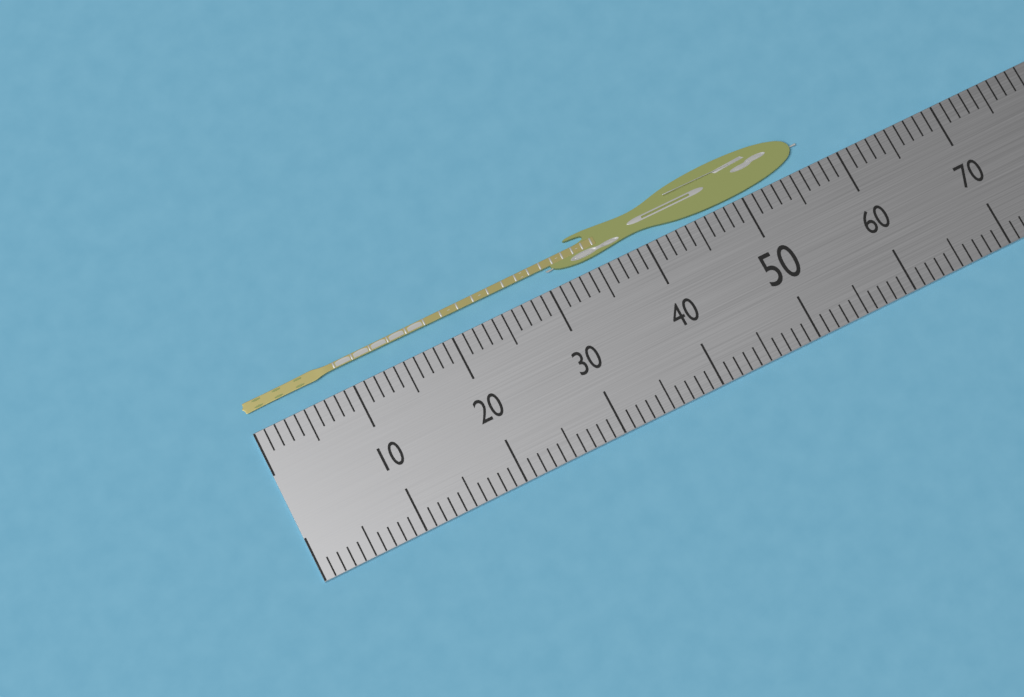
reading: 57 (no unit)
